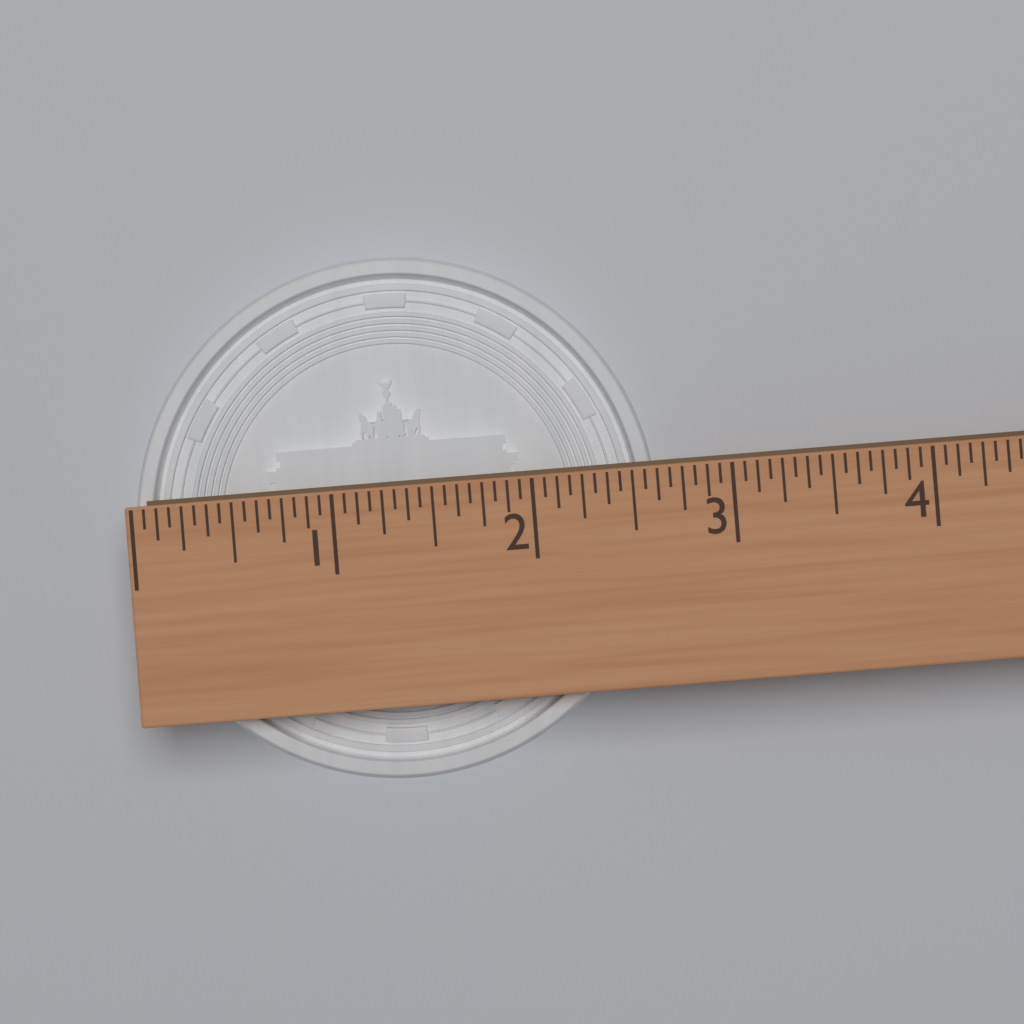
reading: 2.6250 (no unit)
